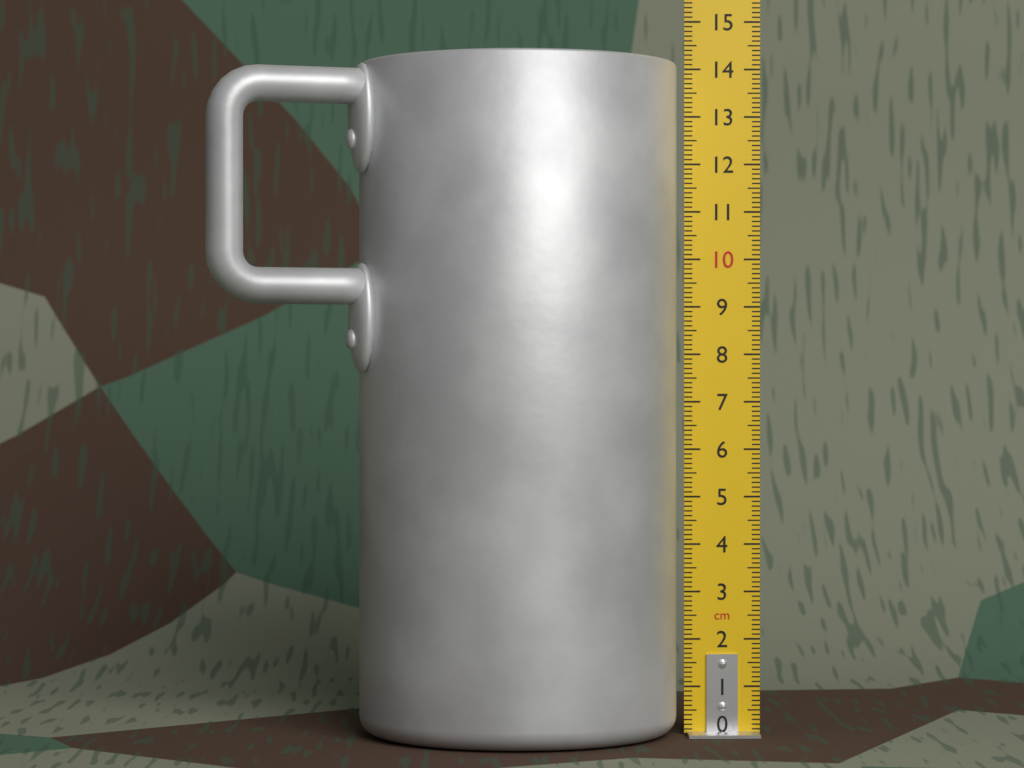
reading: 14.1 cm
